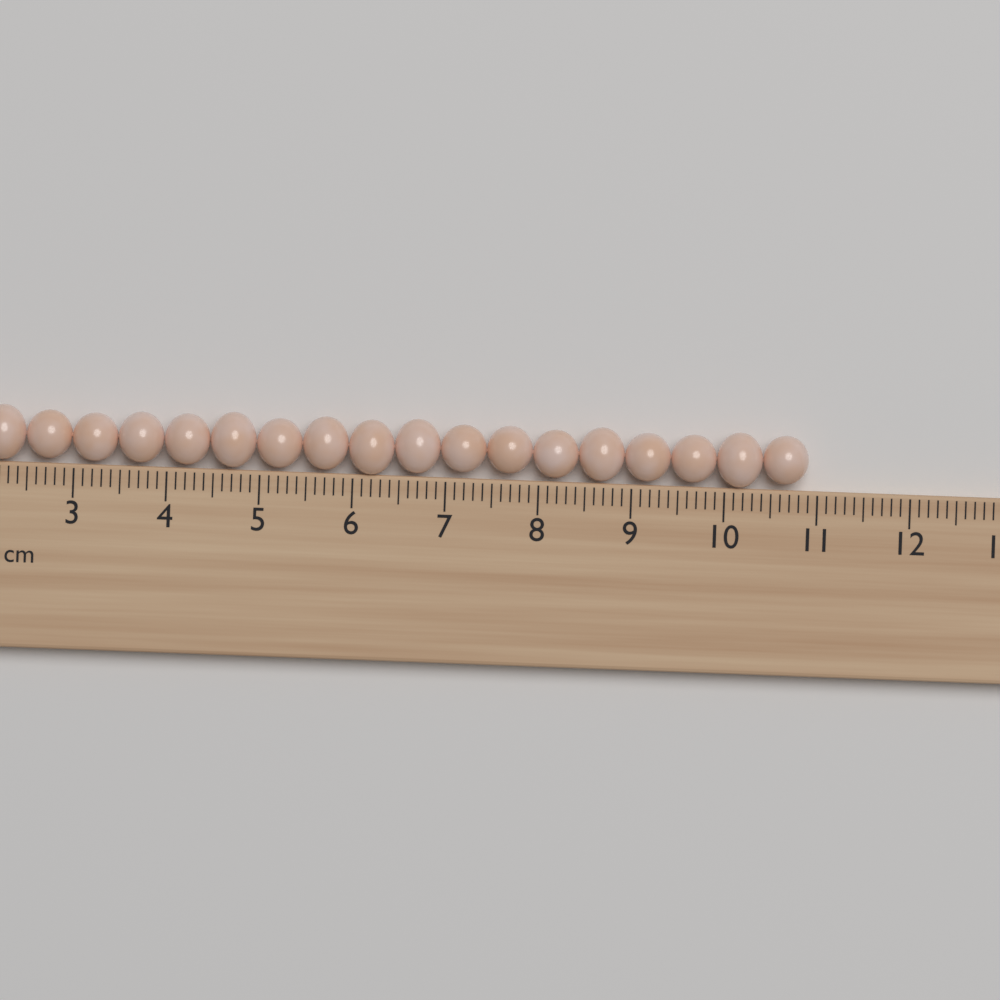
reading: 10.9 cm
